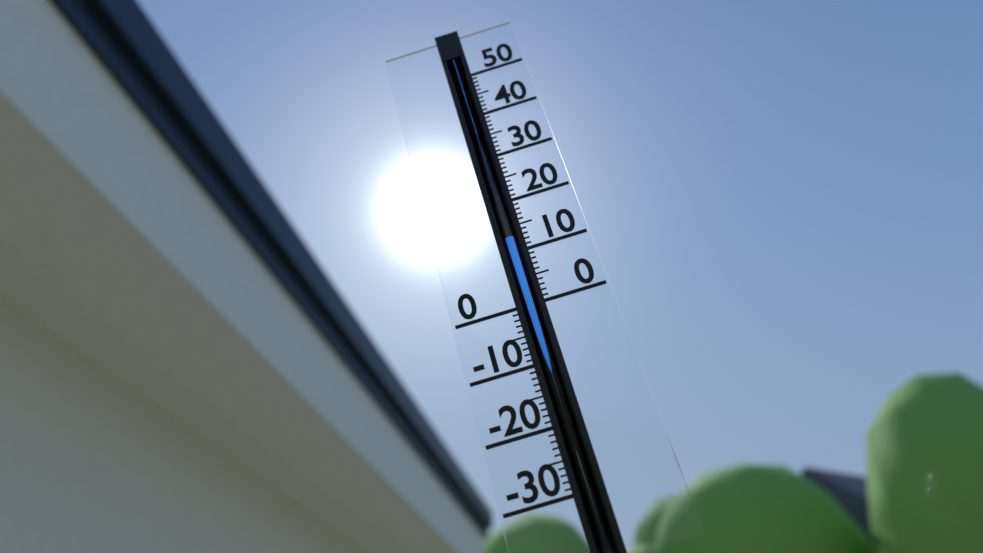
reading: 13 (no unit)
